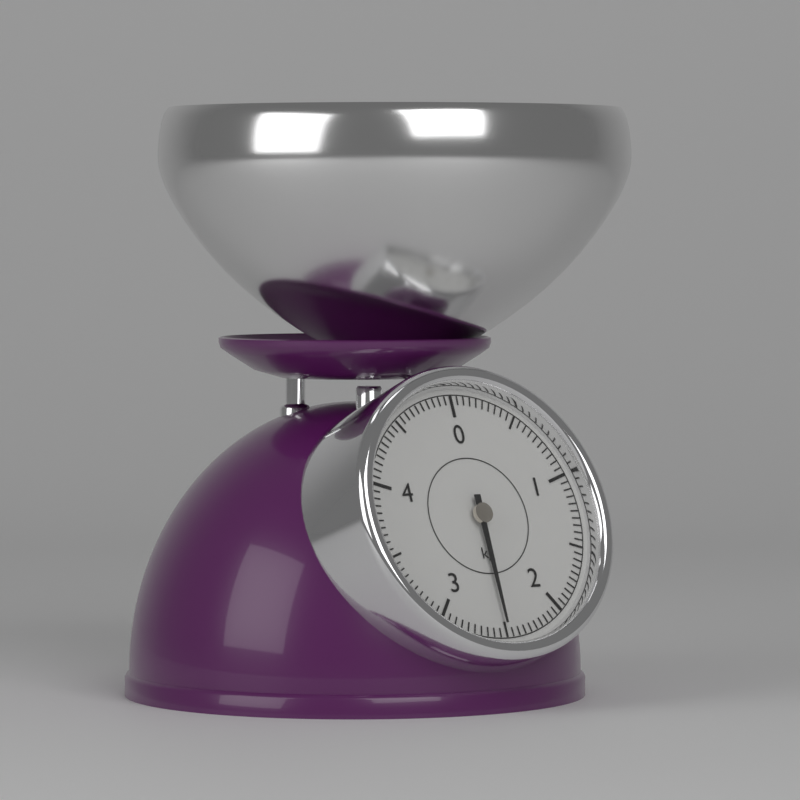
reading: 2.50 kg
